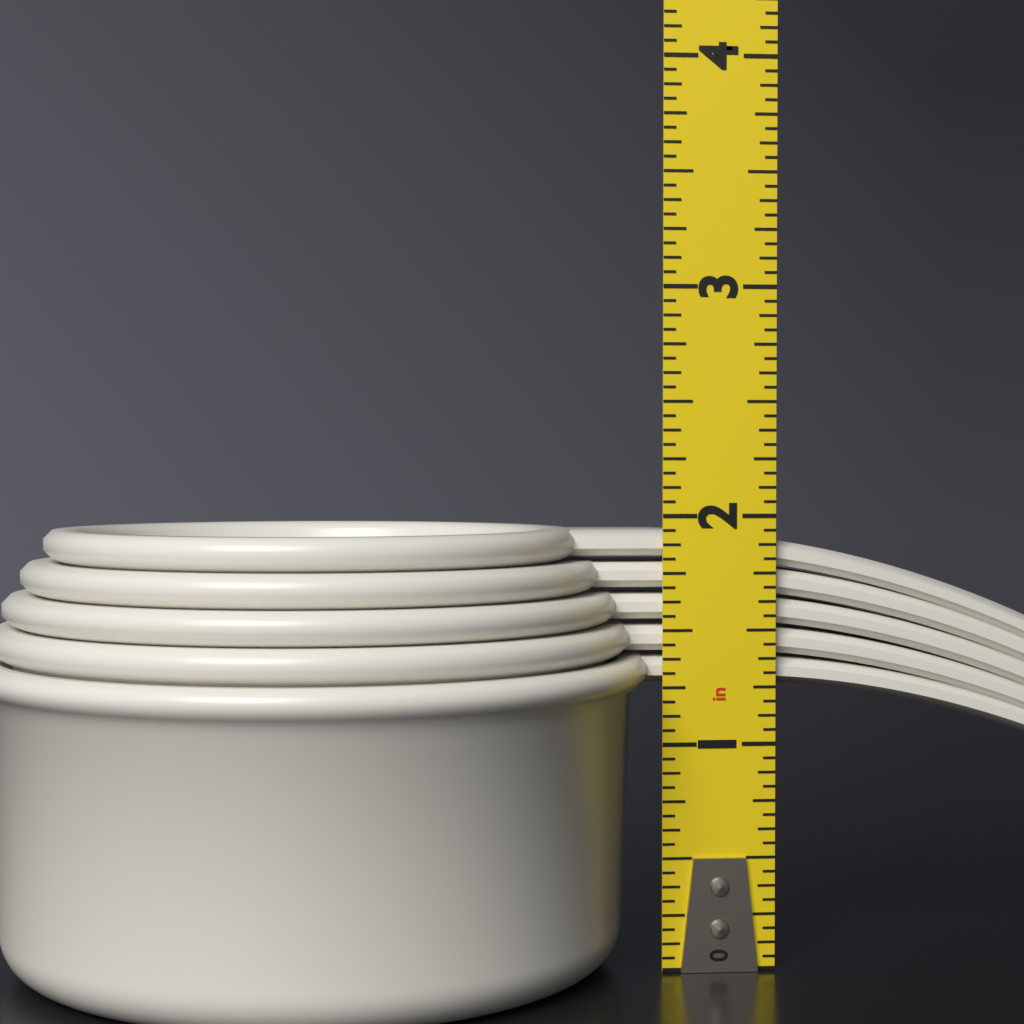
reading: 1.9375 in
